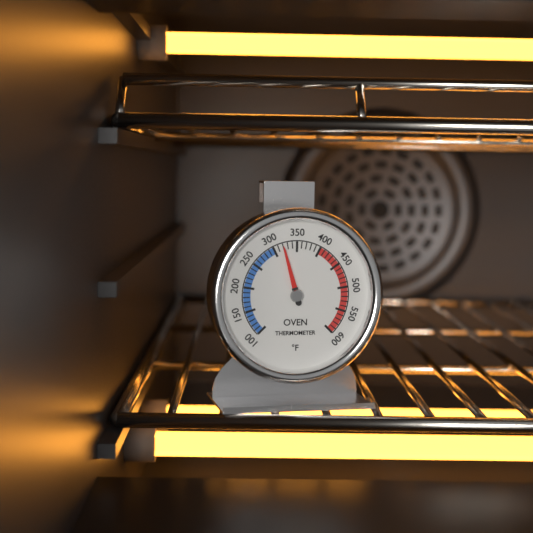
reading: 320 °F
